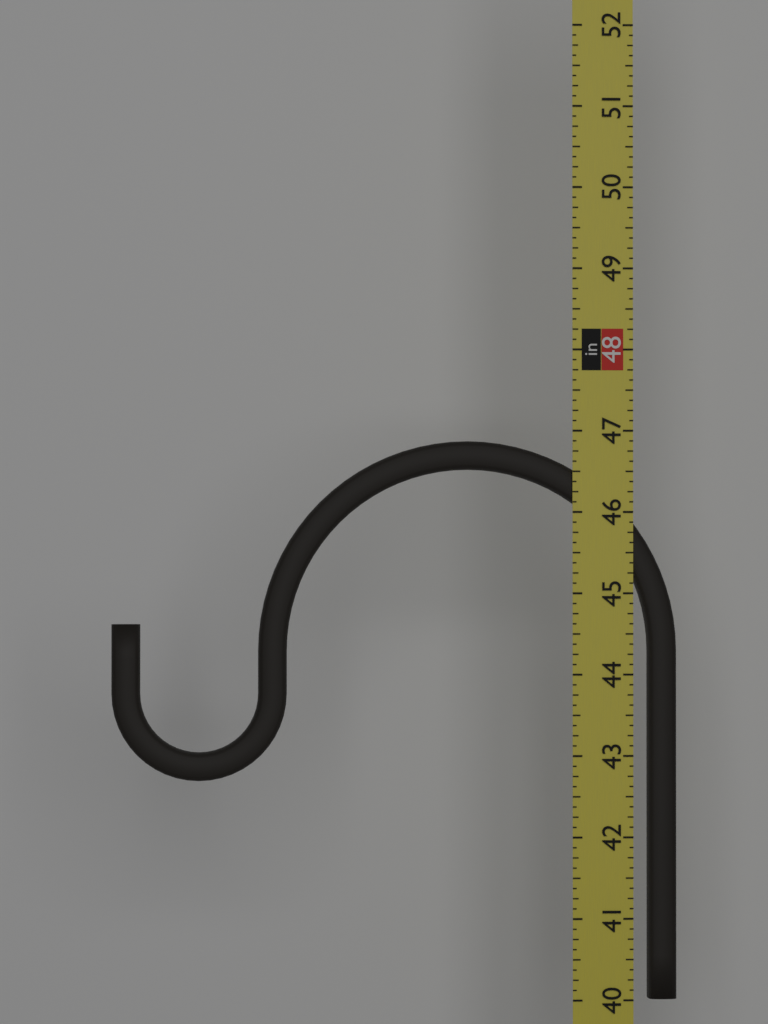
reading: 46.875 in
